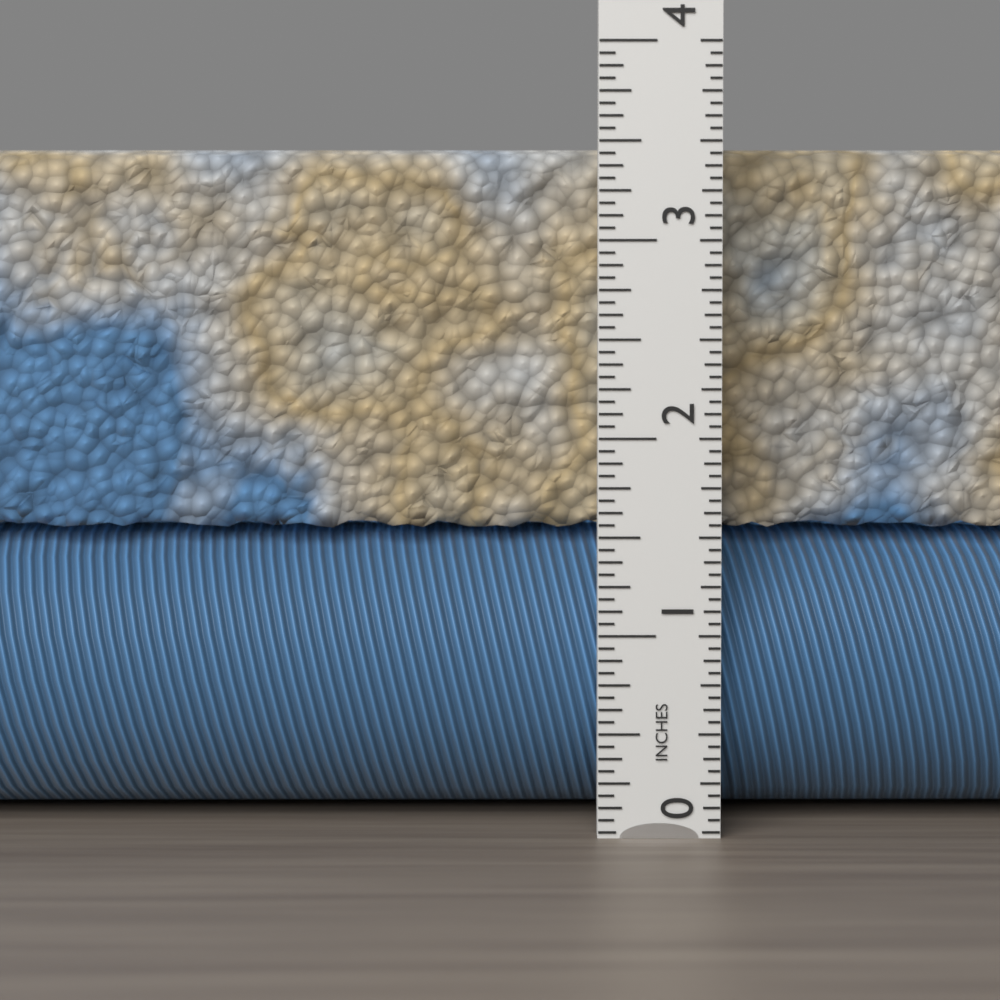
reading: 3.5000 in
